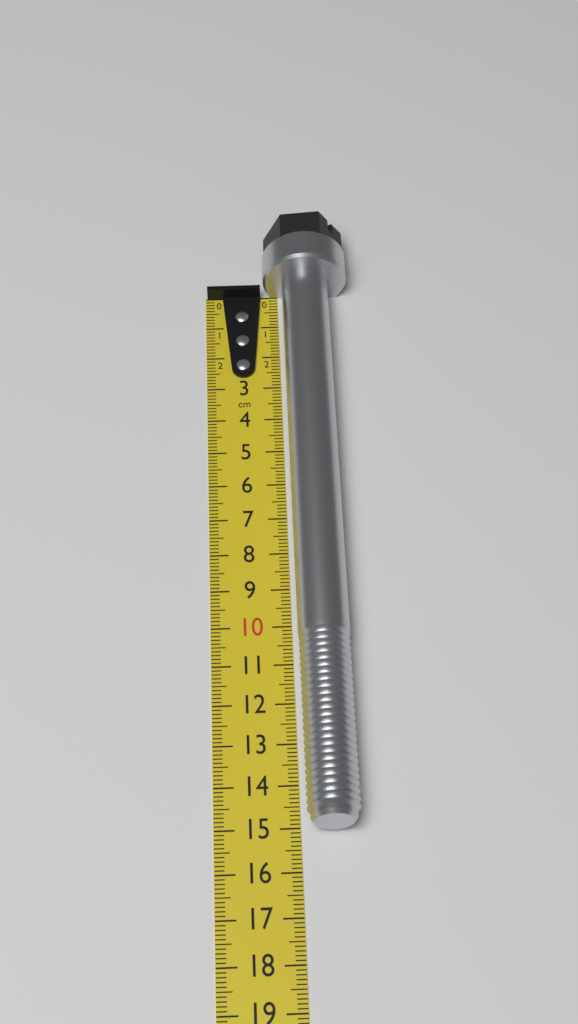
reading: 15.1 cm
